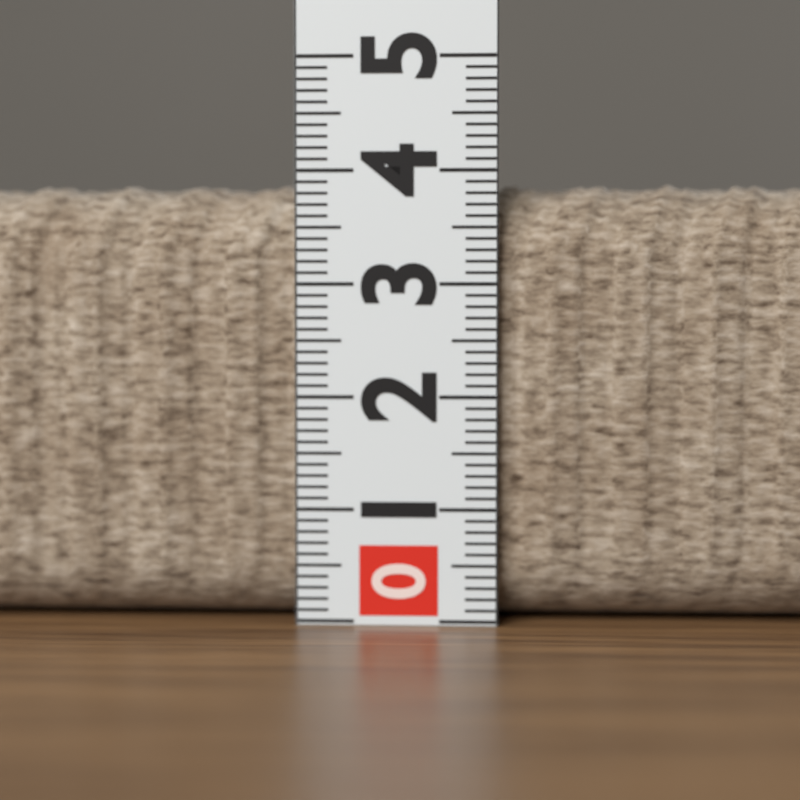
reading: 3.9 (no unit)
